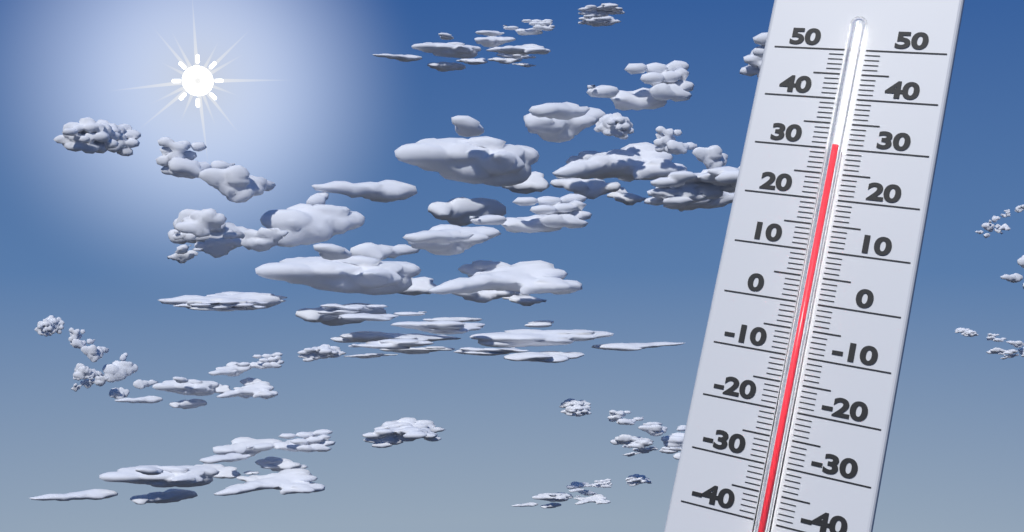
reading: 30 (no unit)
